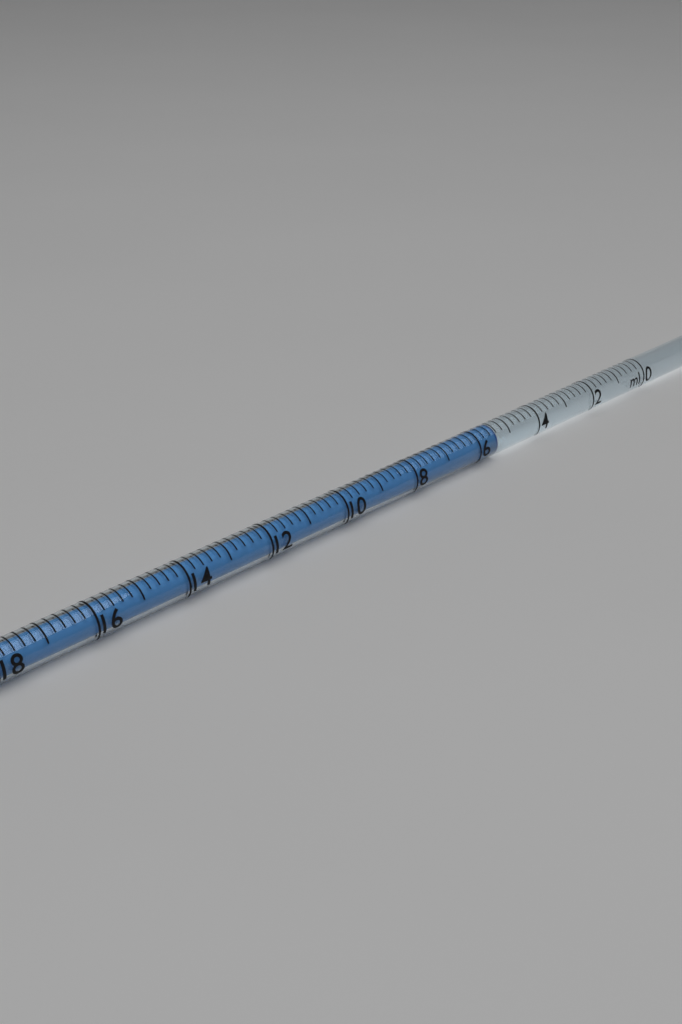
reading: 5.4 ml
